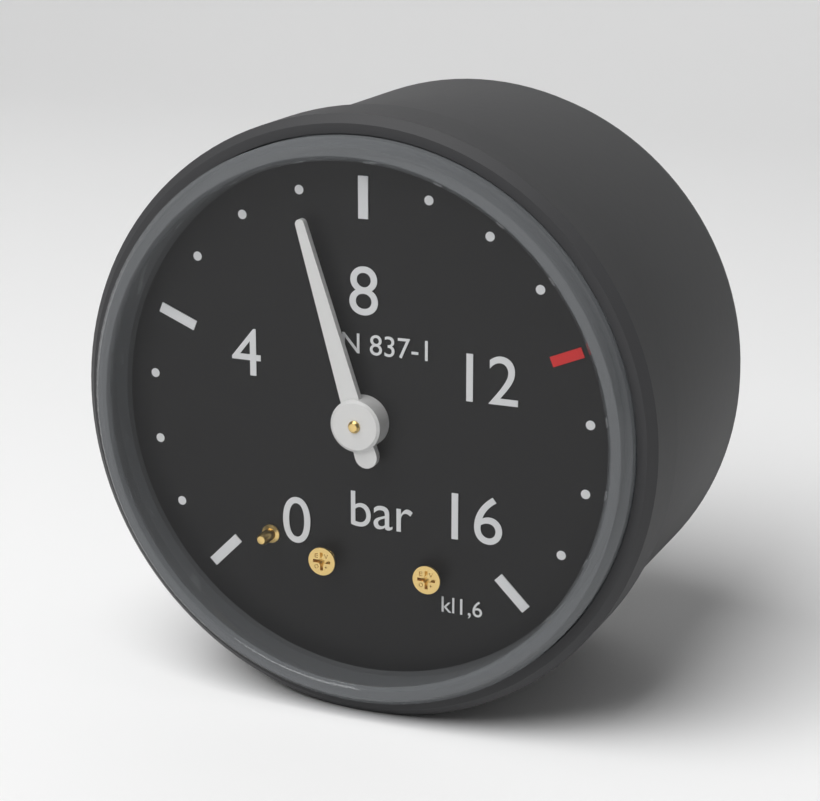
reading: 7 bar
